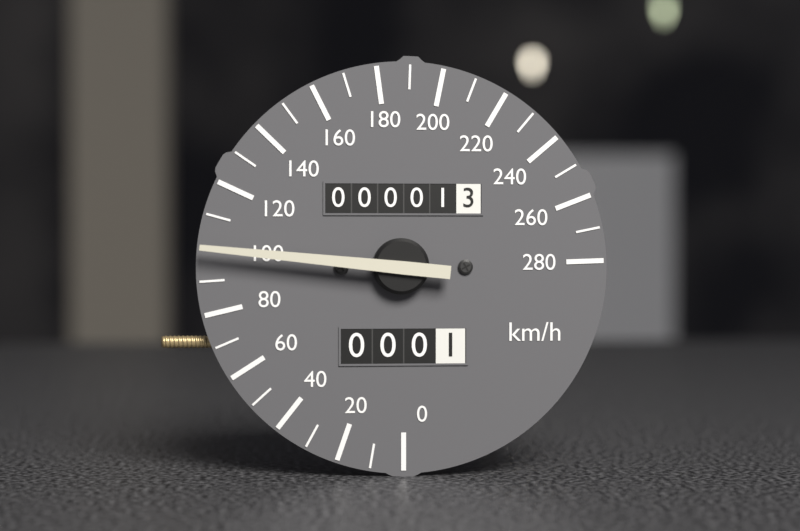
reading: 100 km/h
